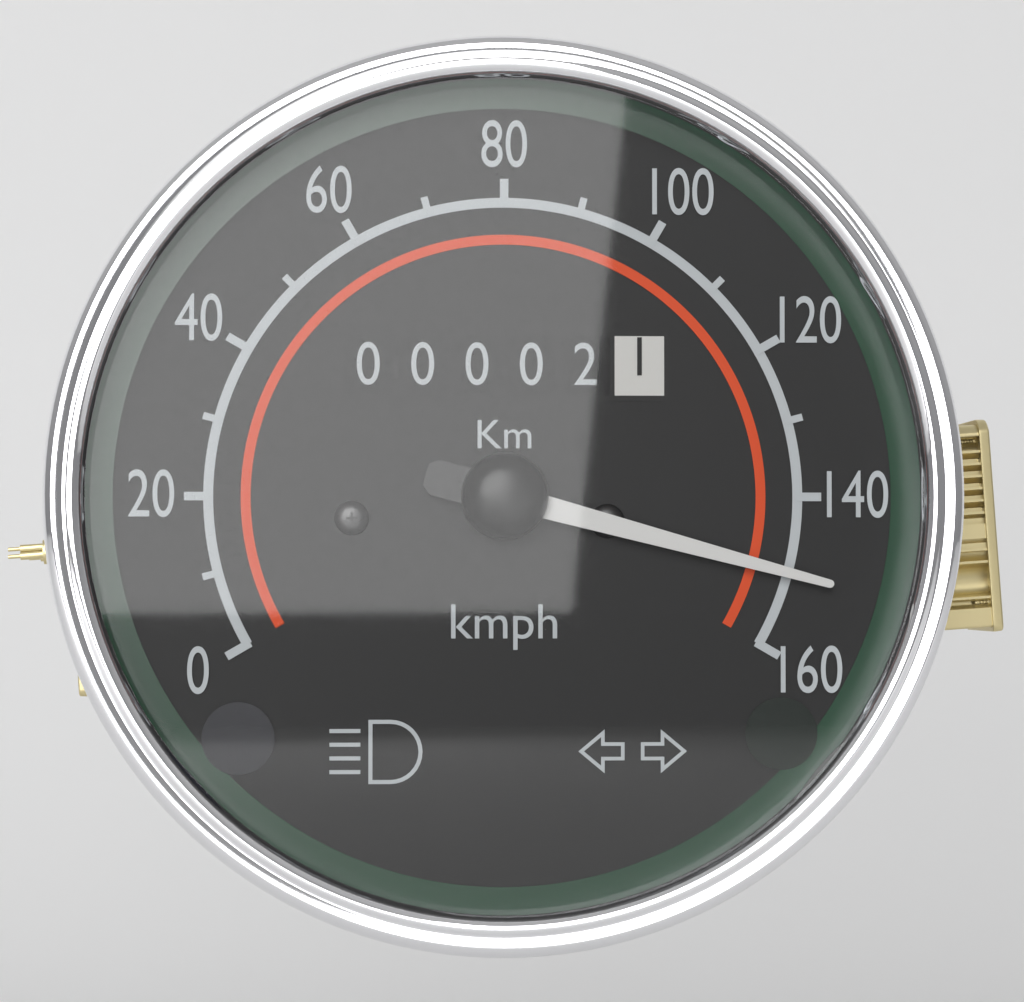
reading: 150 kmph
